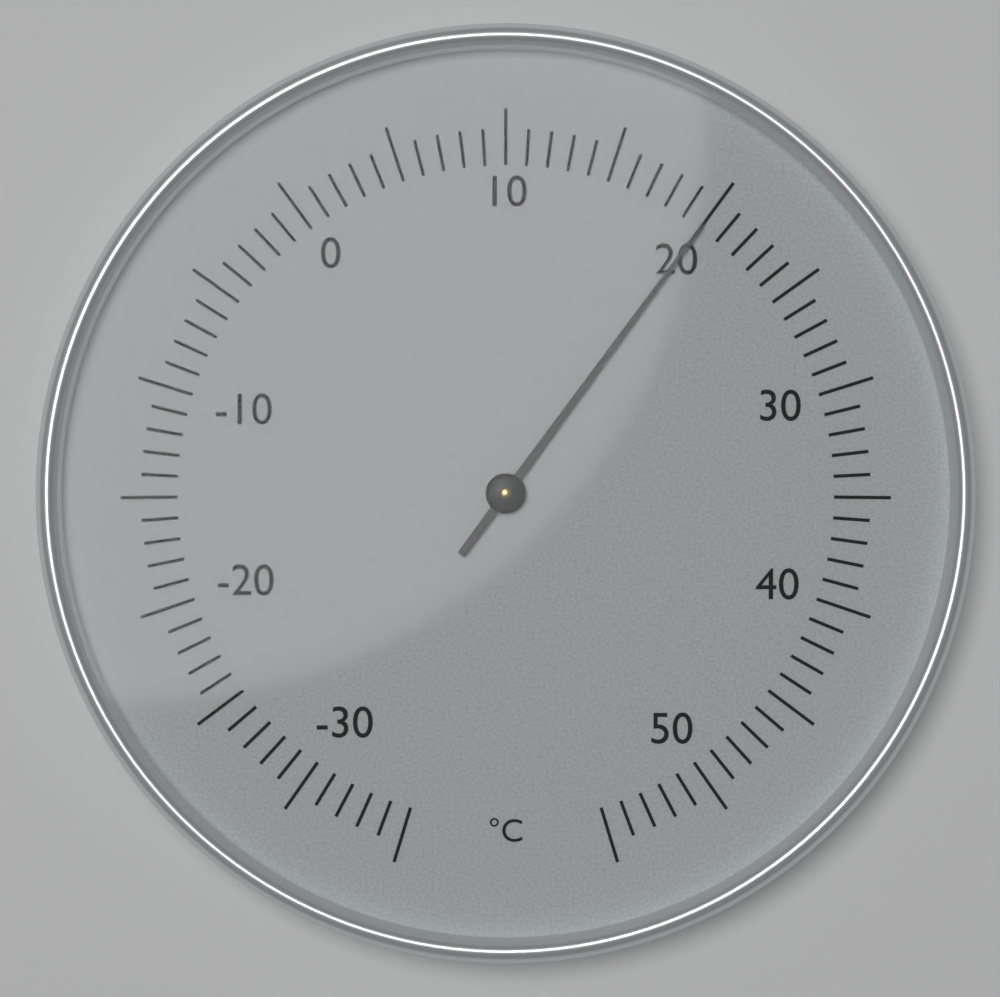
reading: 20 °C
